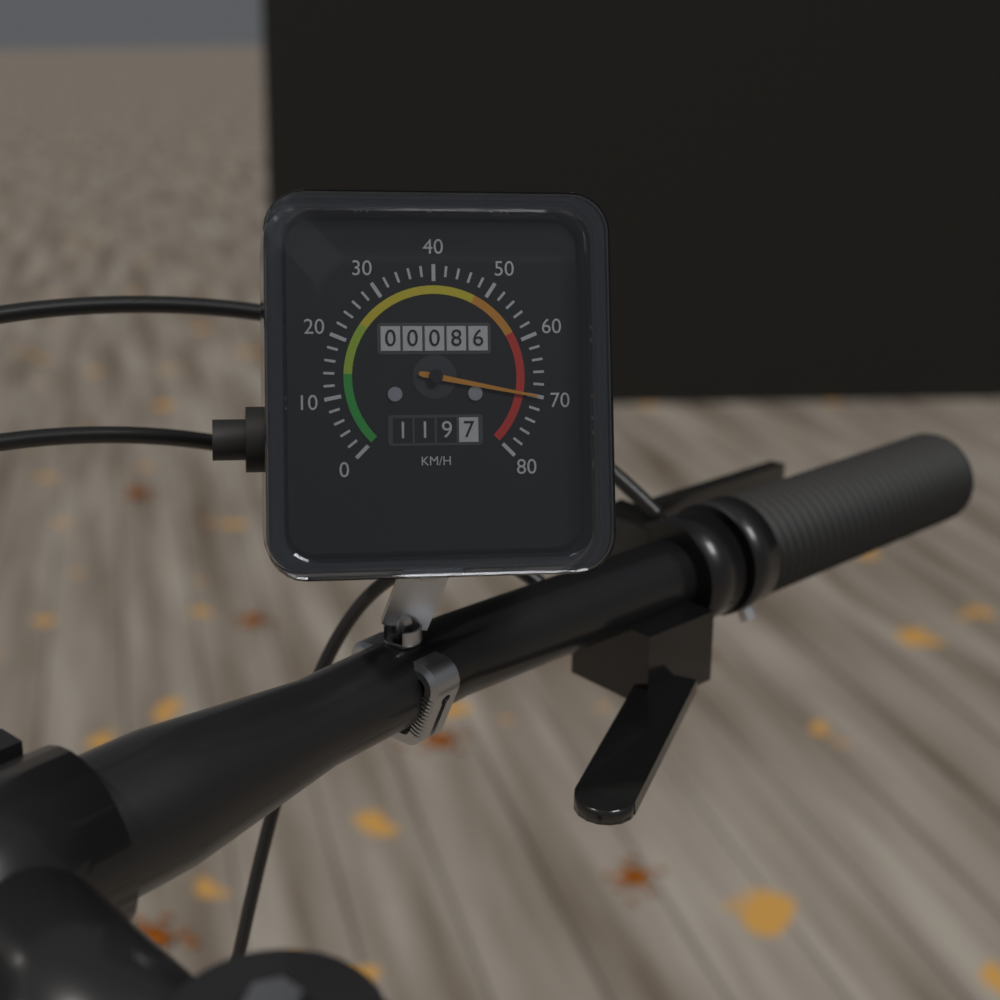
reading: 70 km/h
